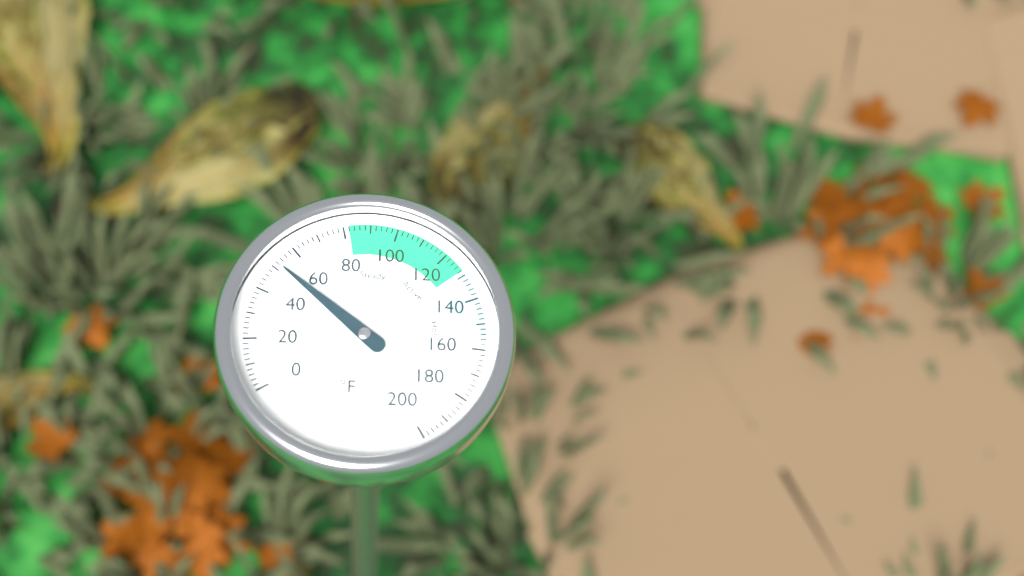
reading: 52 °F
